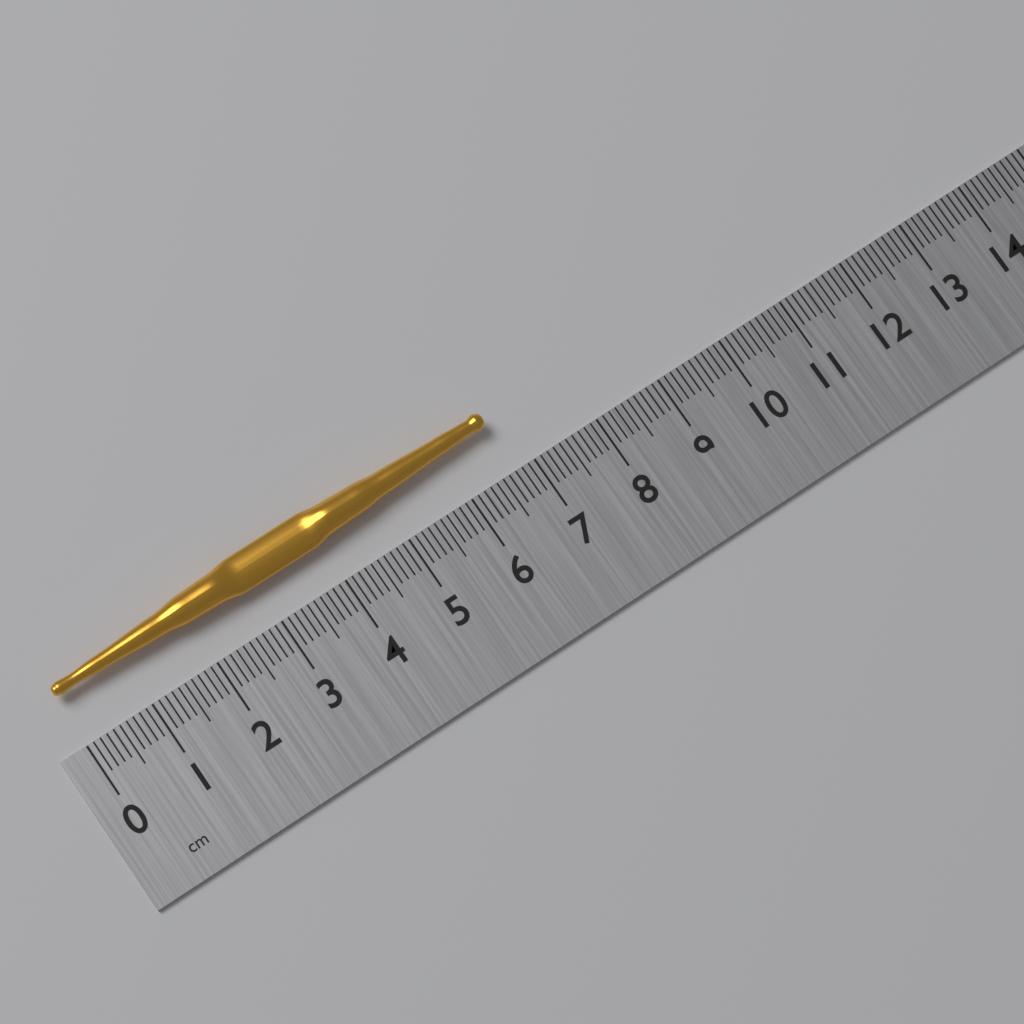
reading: 6.7 cm
